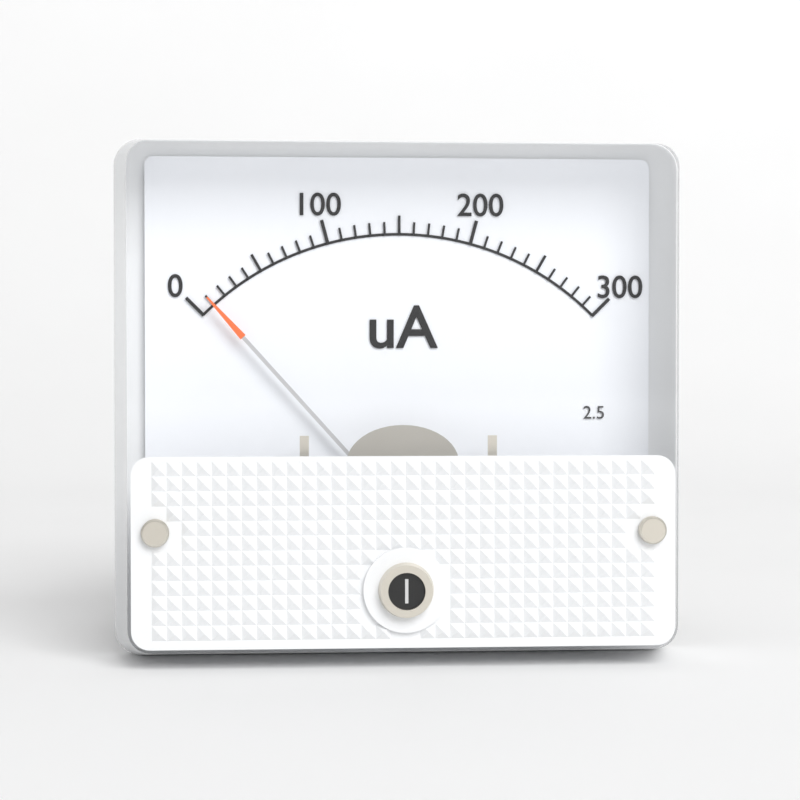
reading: 10 uA
